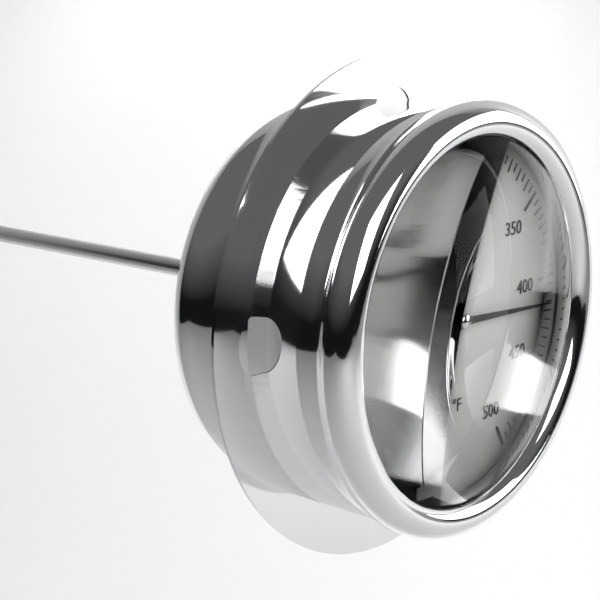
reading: 415 °F
